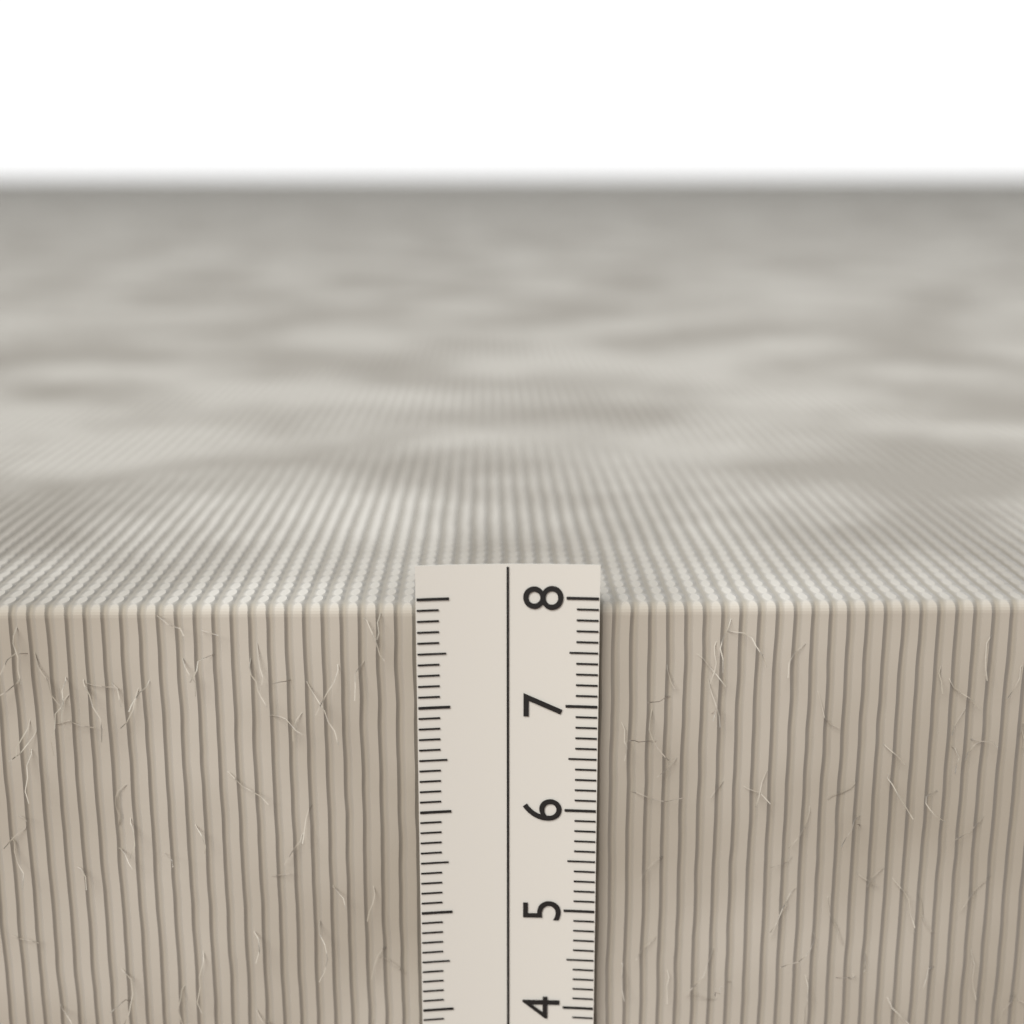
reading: 7.9 cm
